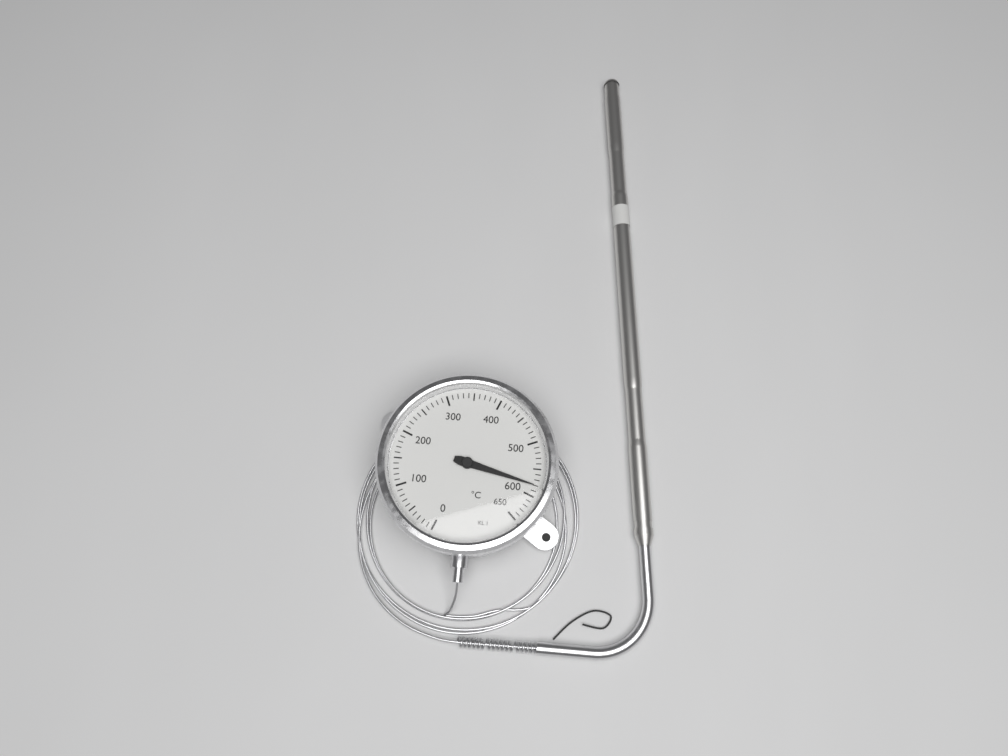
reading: 580 °C
